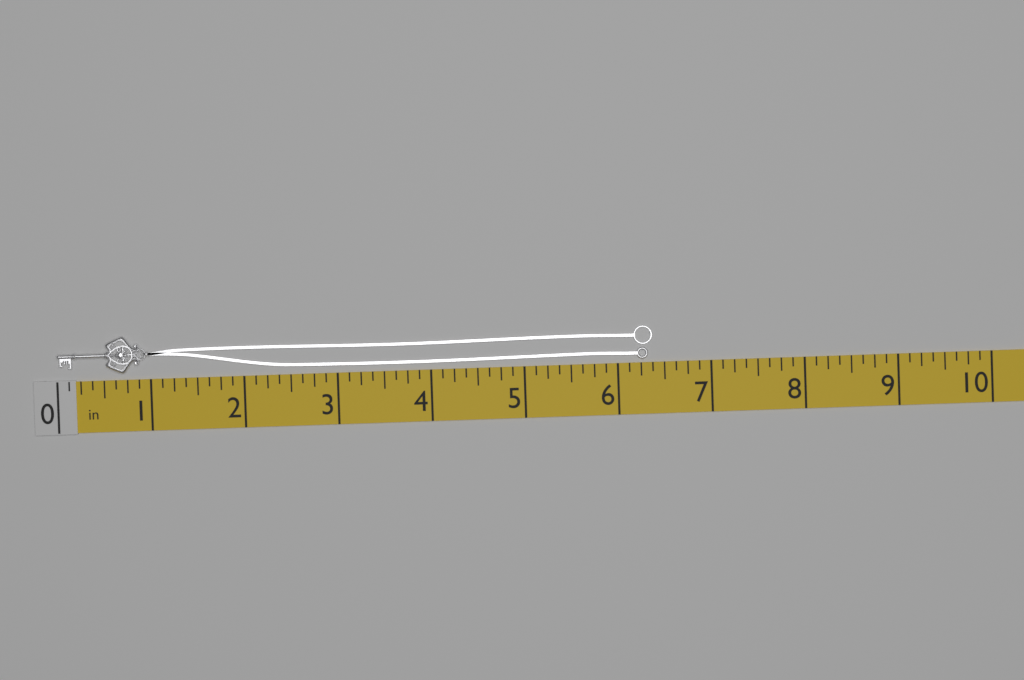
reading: 6.375 in
